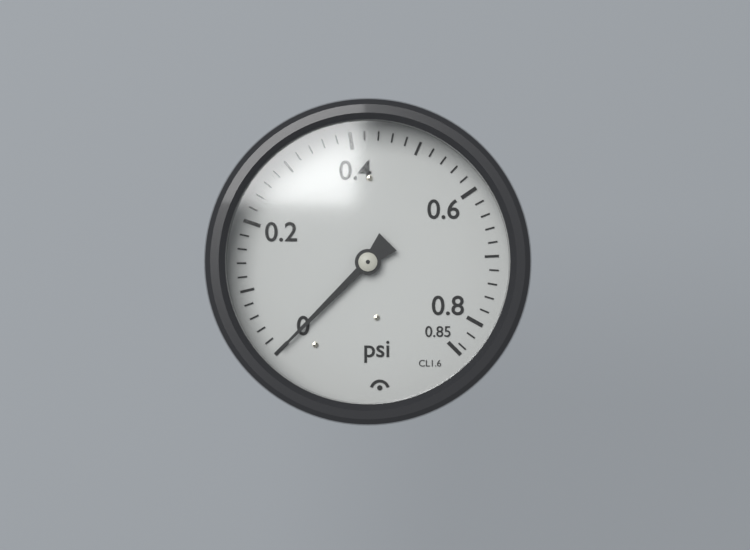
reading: 0.00 psi
